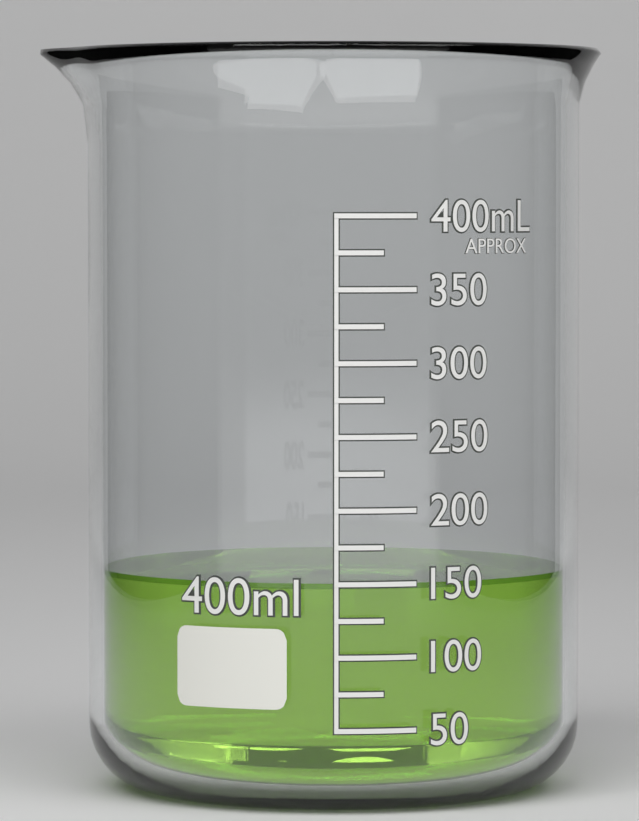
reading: 150 mL
